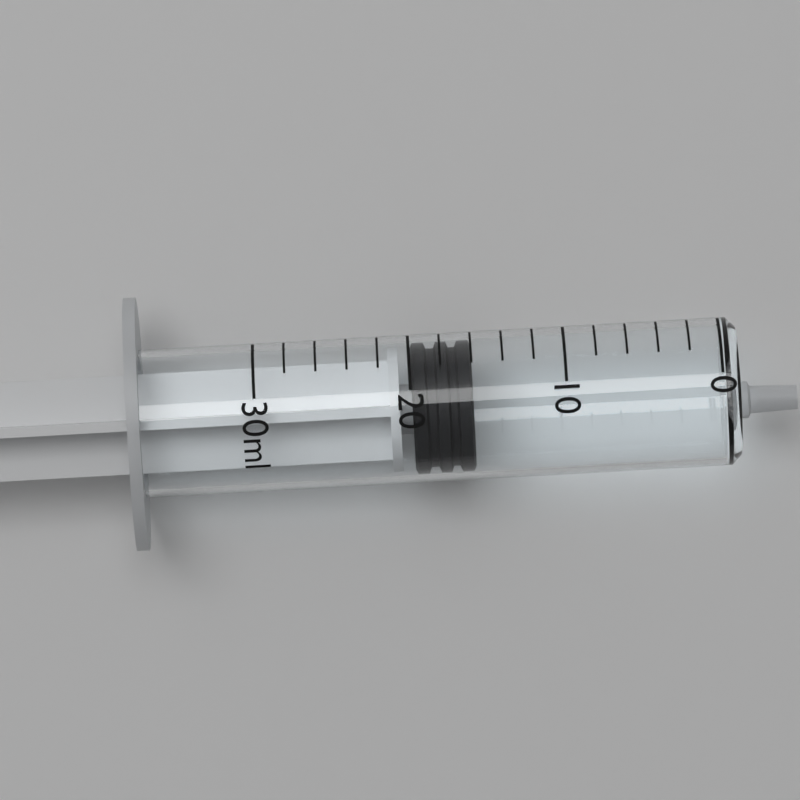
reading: 16 ml
